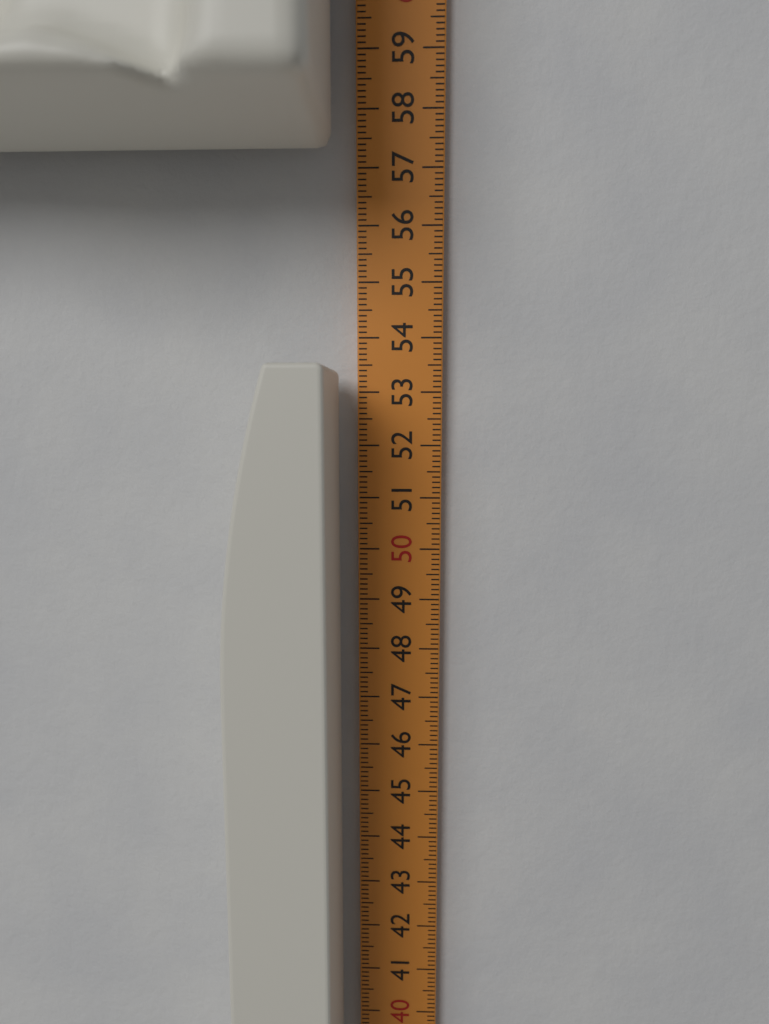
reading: 53.4 cm
